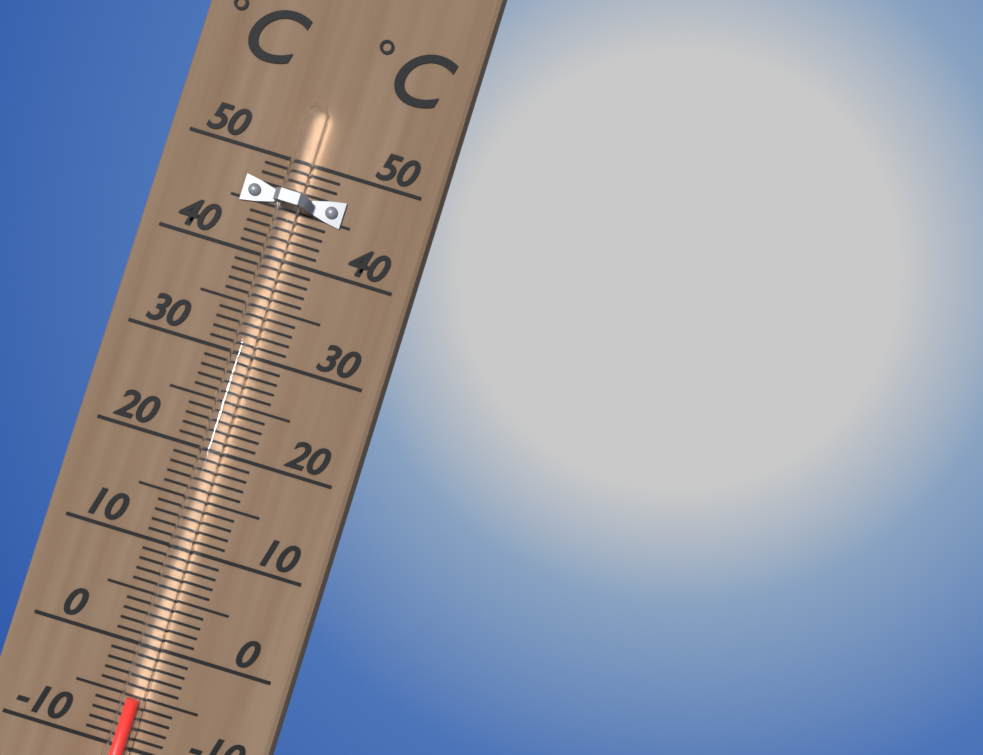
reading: -5 °C
